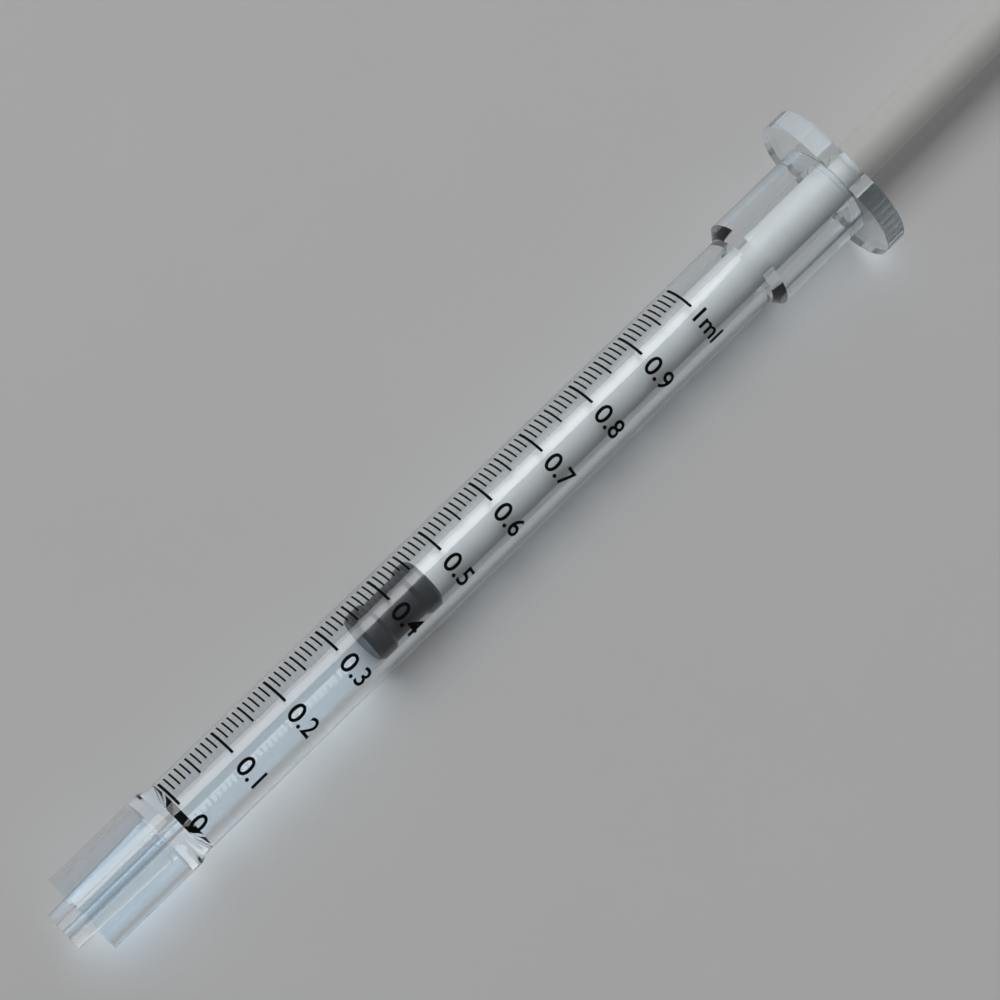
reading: 0.34 ml
